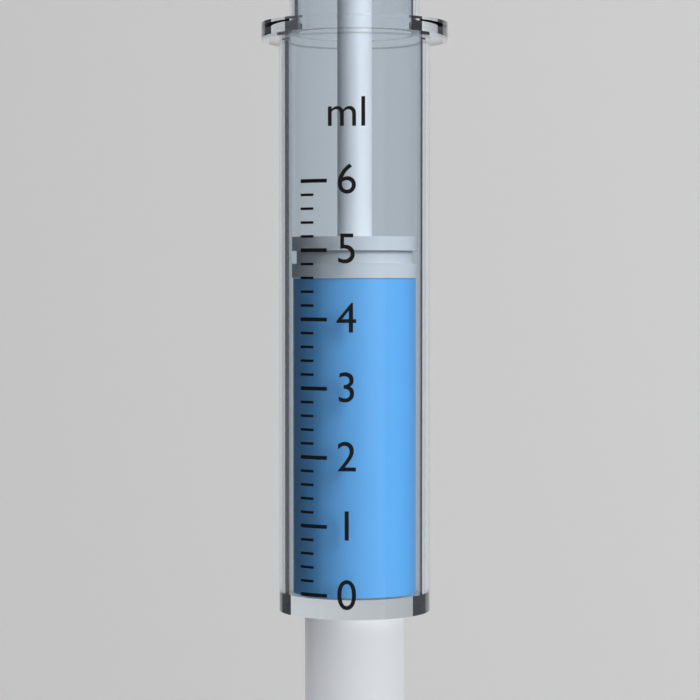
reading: 4.6 ml
